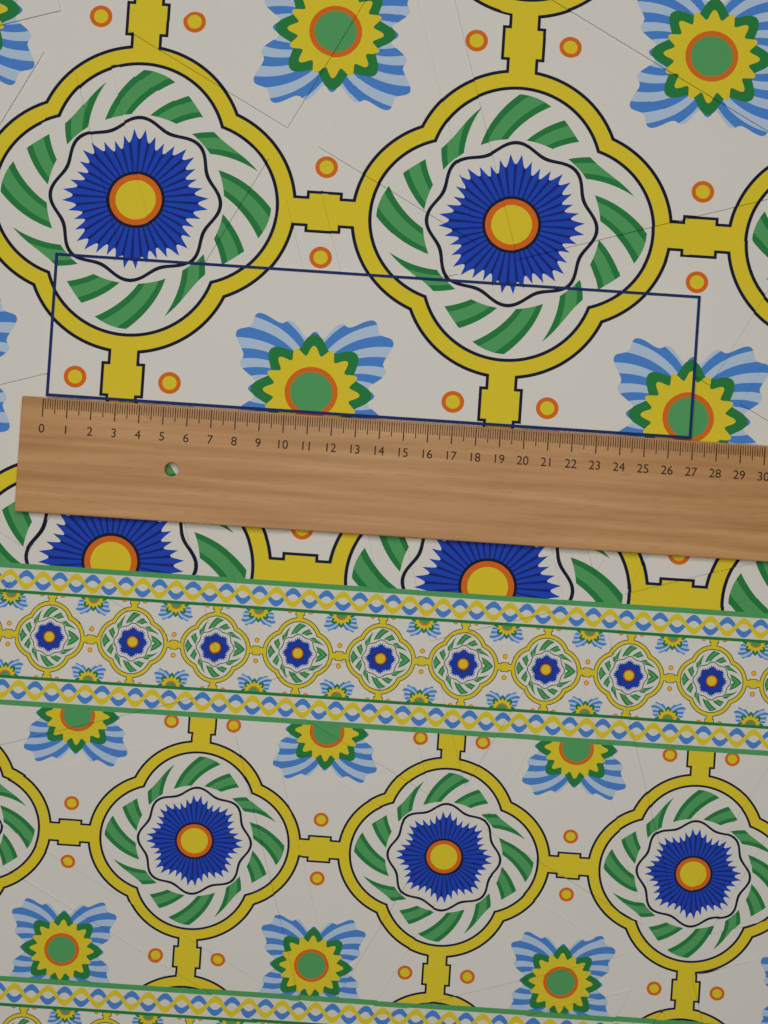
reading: 27.0 (no unit)
